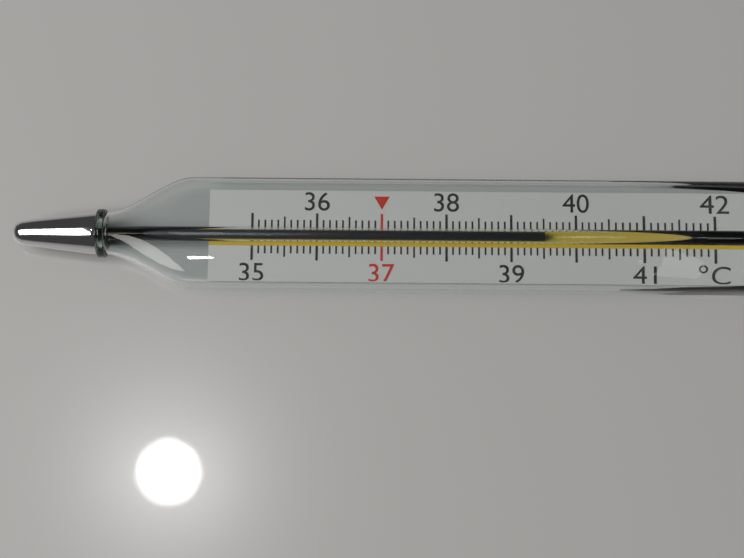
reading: 39.5 °C
